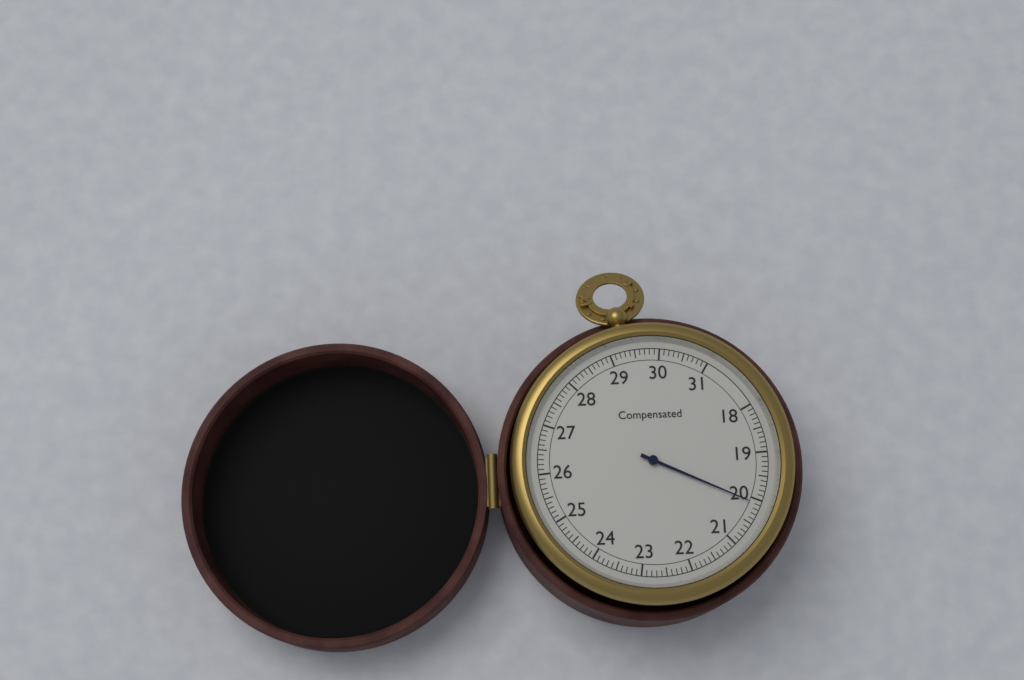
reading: 20.1 (no unit)
